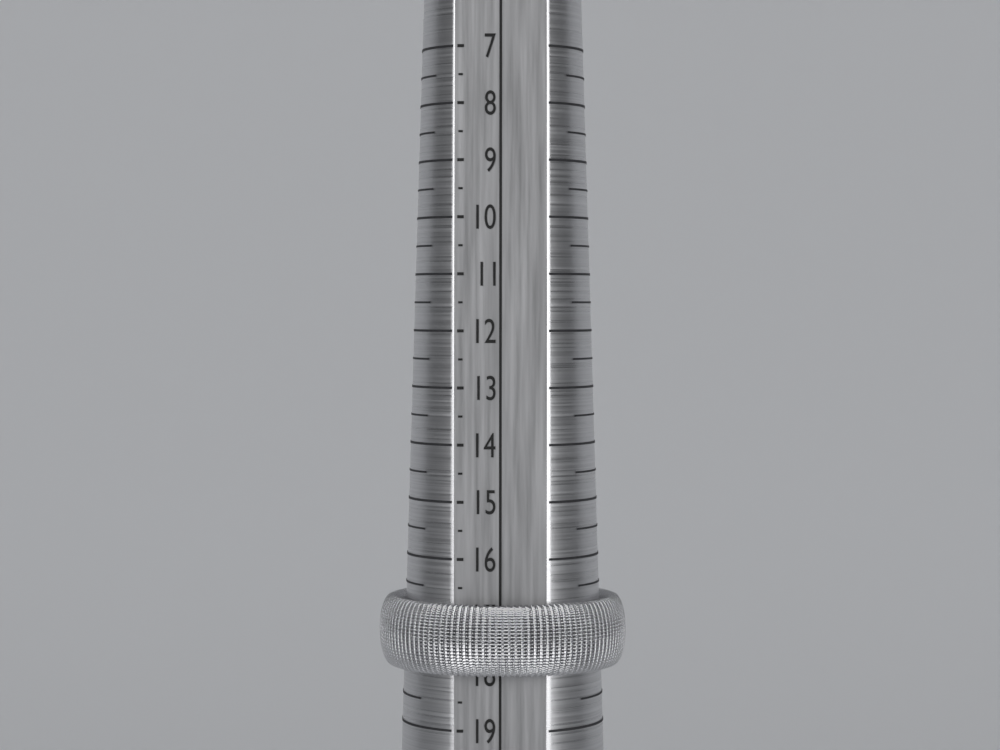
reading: 18.0 (no unit)
